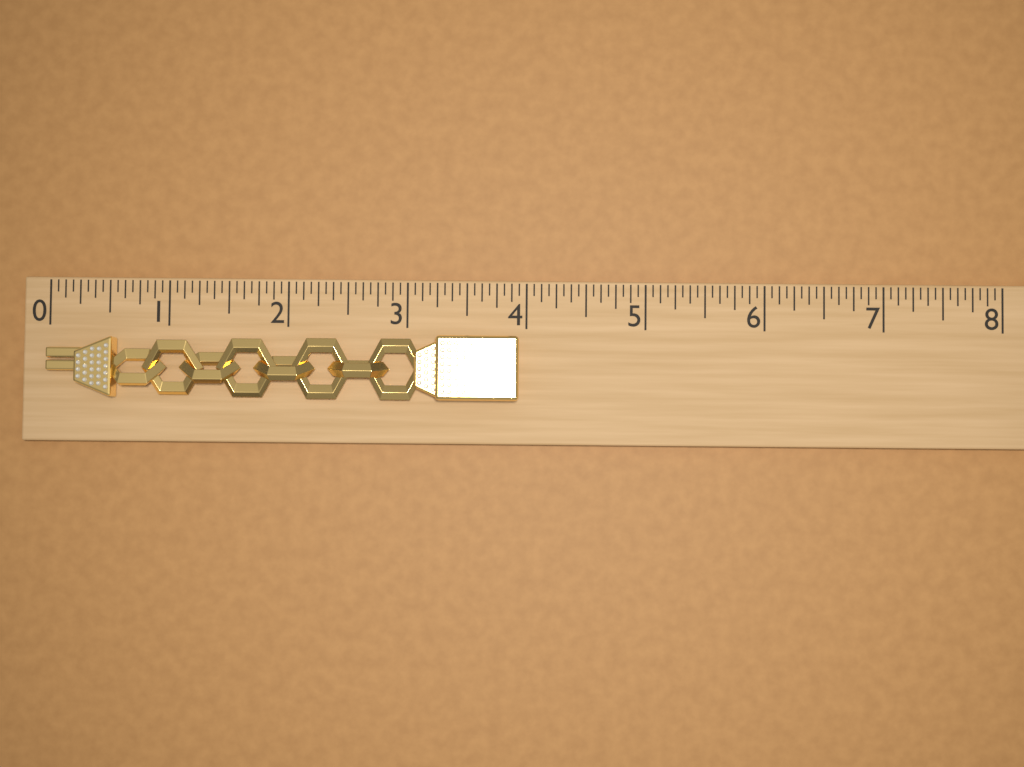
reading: 3.9375 (no unit)
